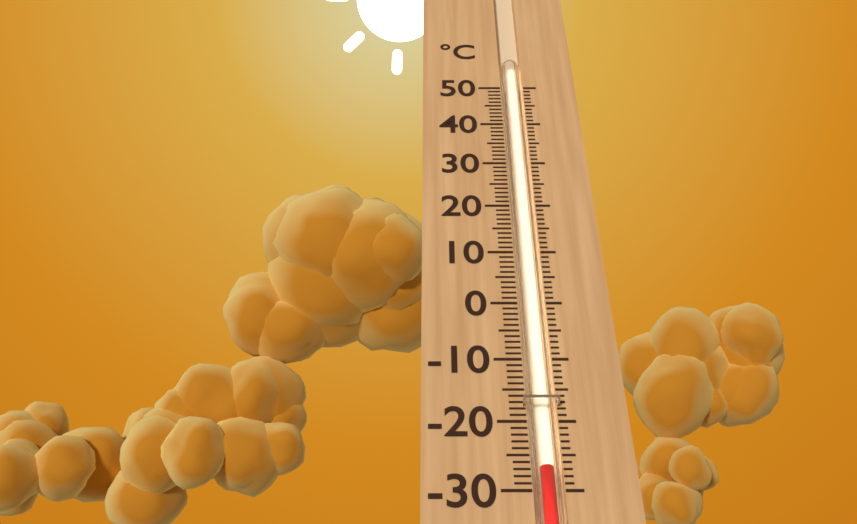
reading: -27 °C
